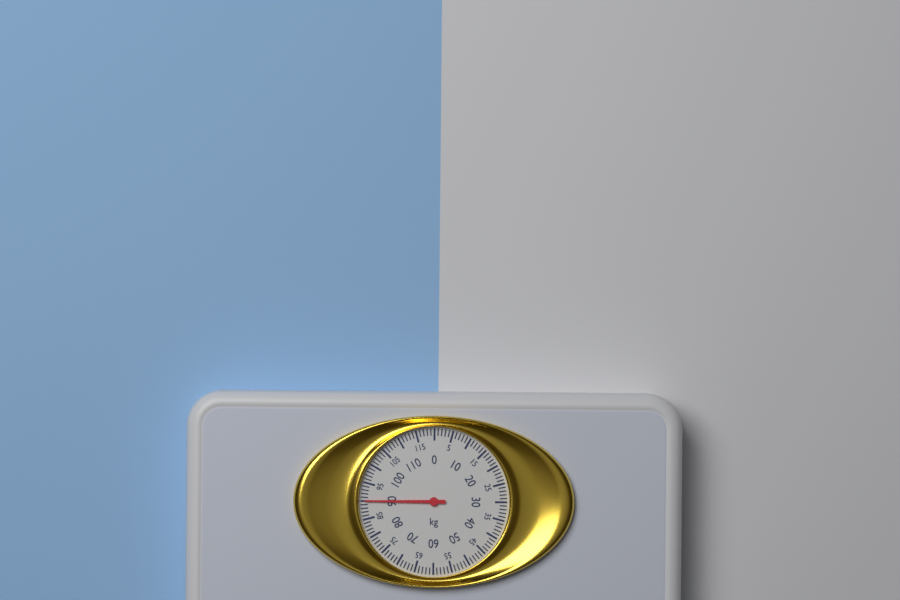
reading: 90 kg
